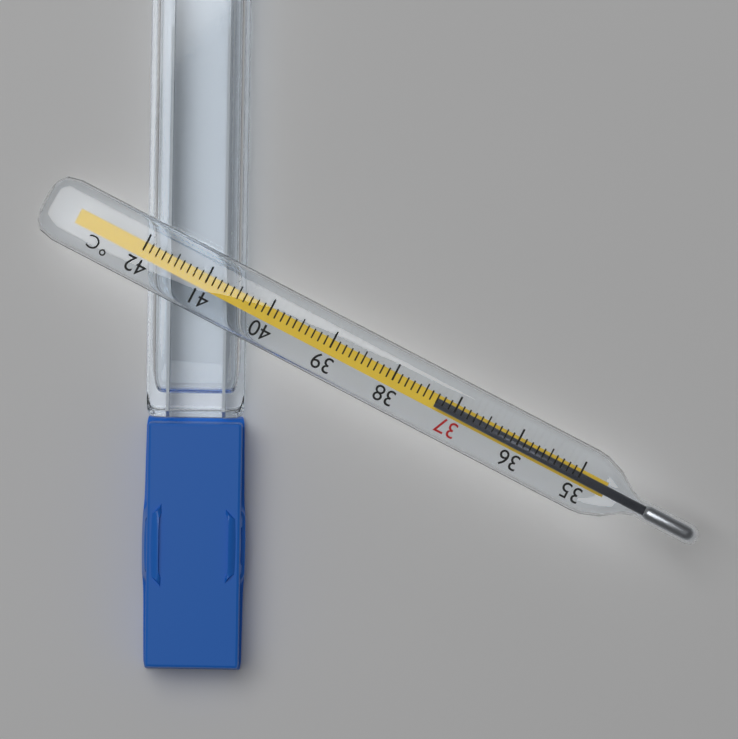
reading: 37.3 °C
